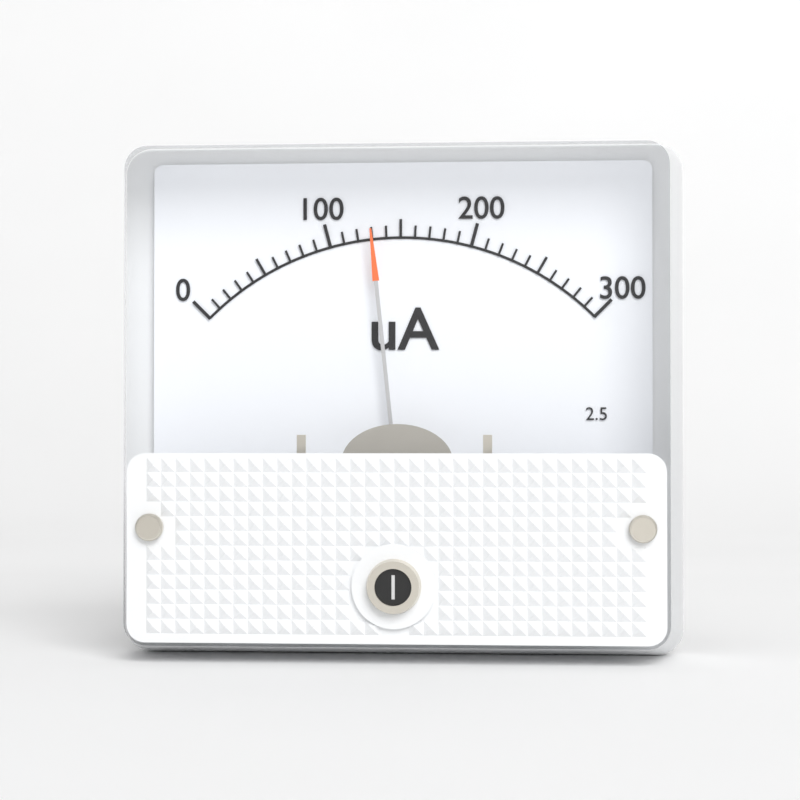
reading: 130 uA
